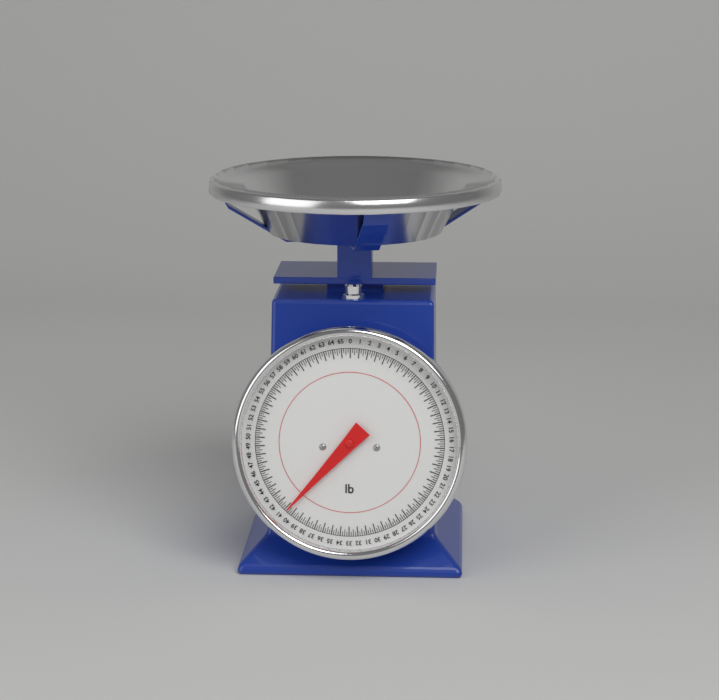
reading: 40.75 lb
